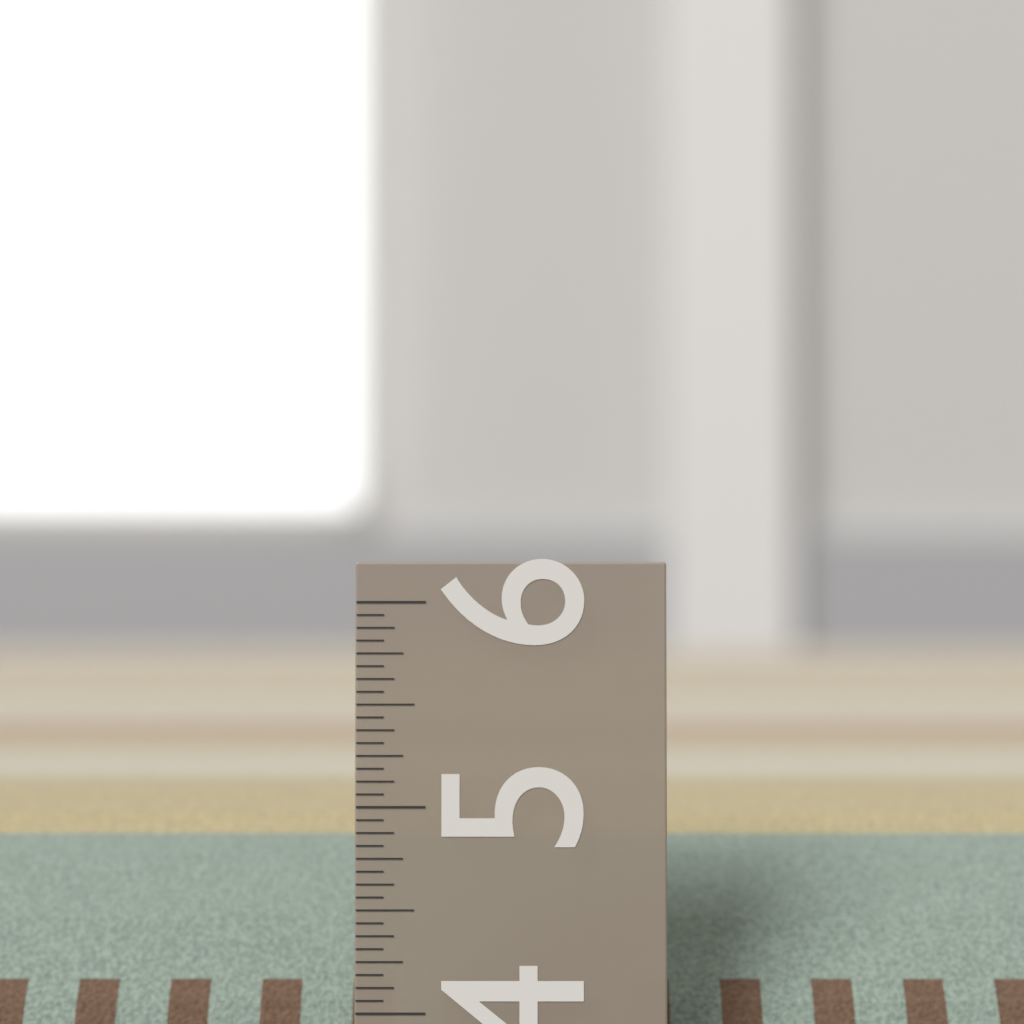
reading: 4.8750 in
